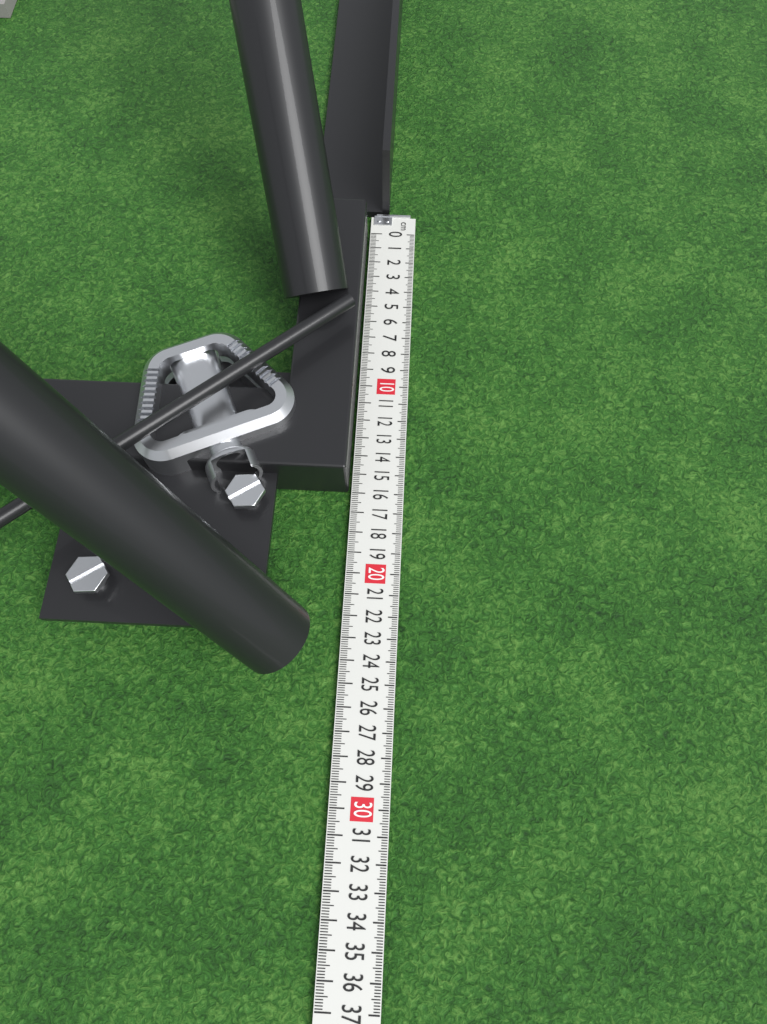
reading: 15.9 cm
